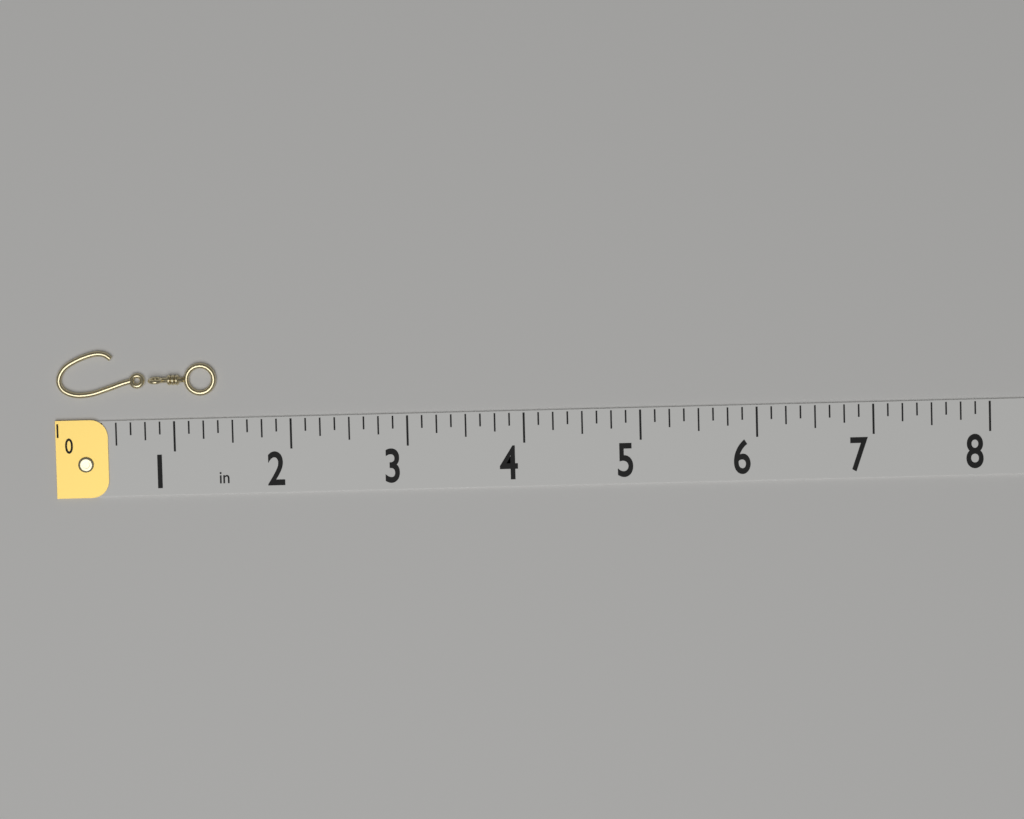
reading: 1.375 in
